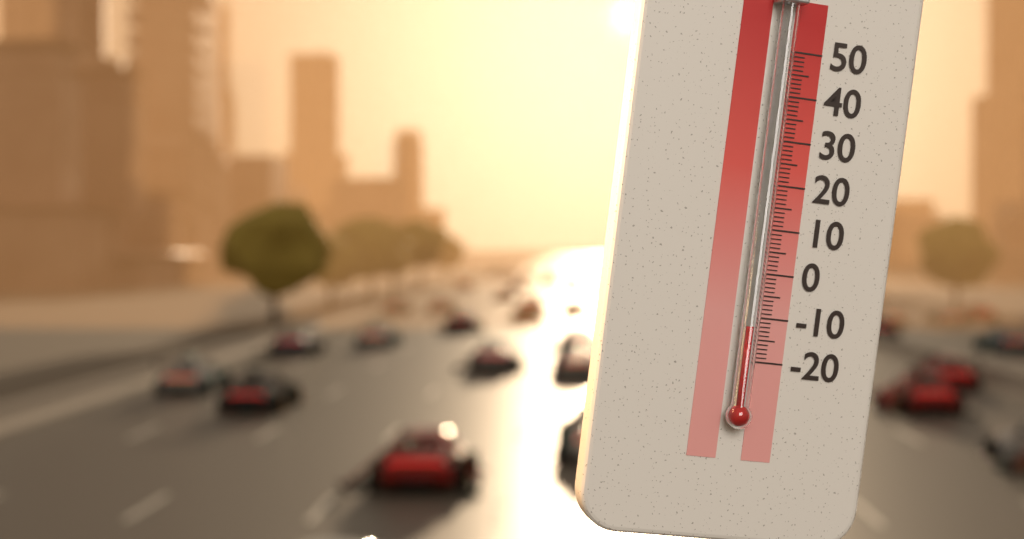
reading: -12 °C
